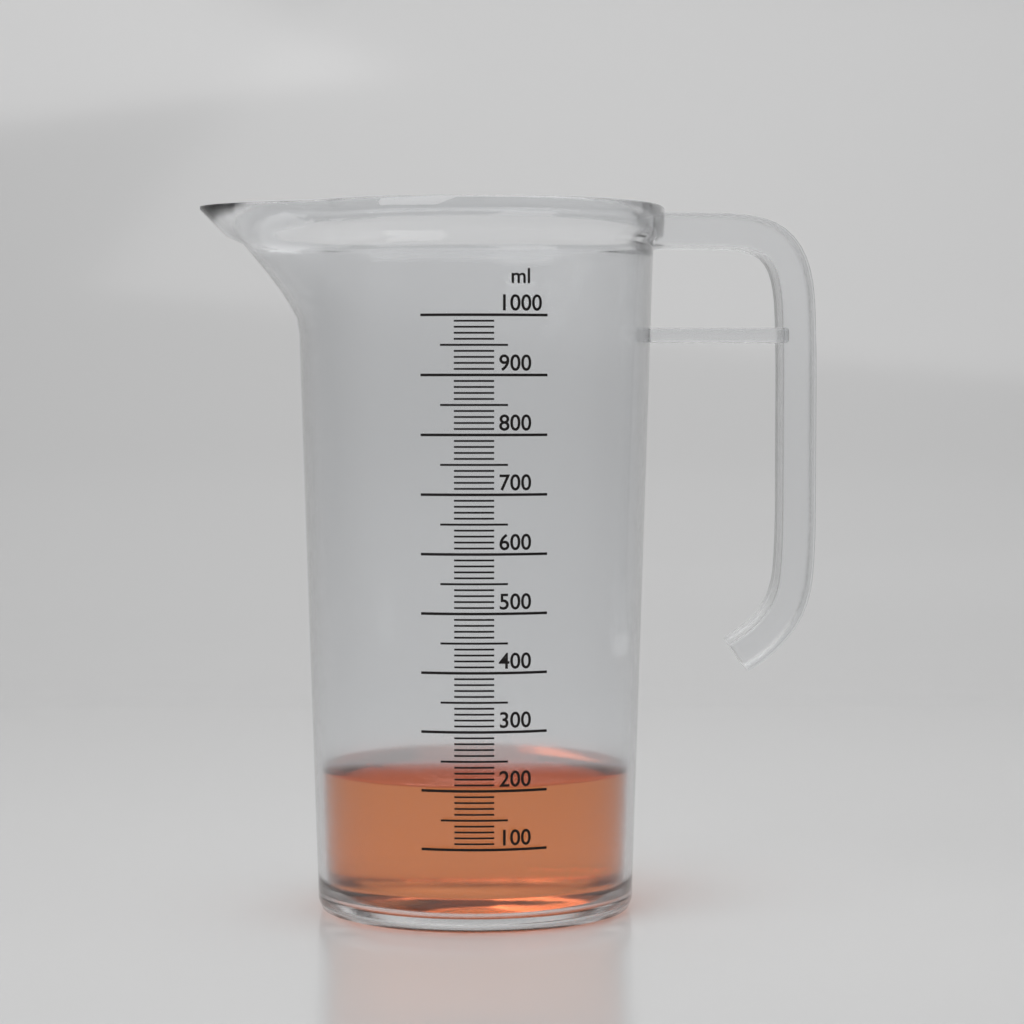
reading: 210 ml
